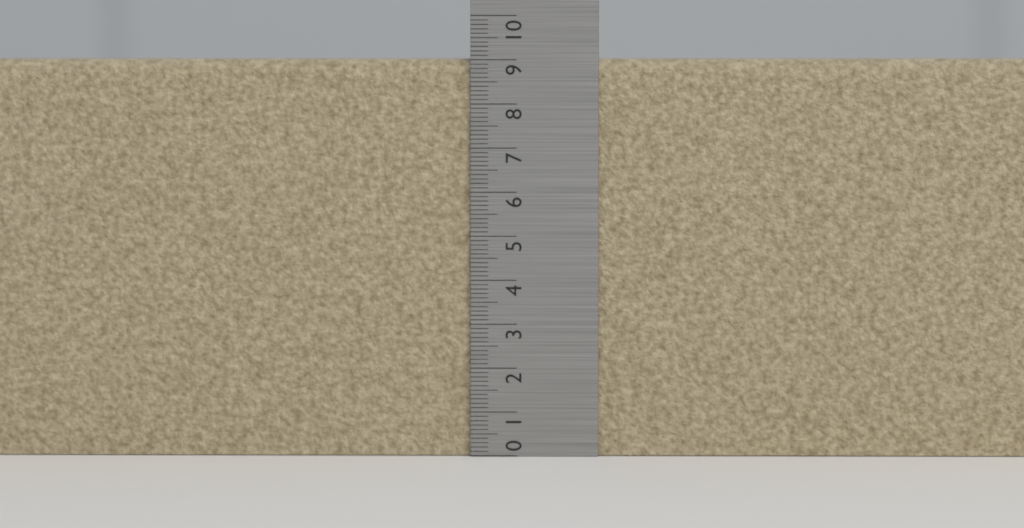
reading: 9.1 (no unit)
